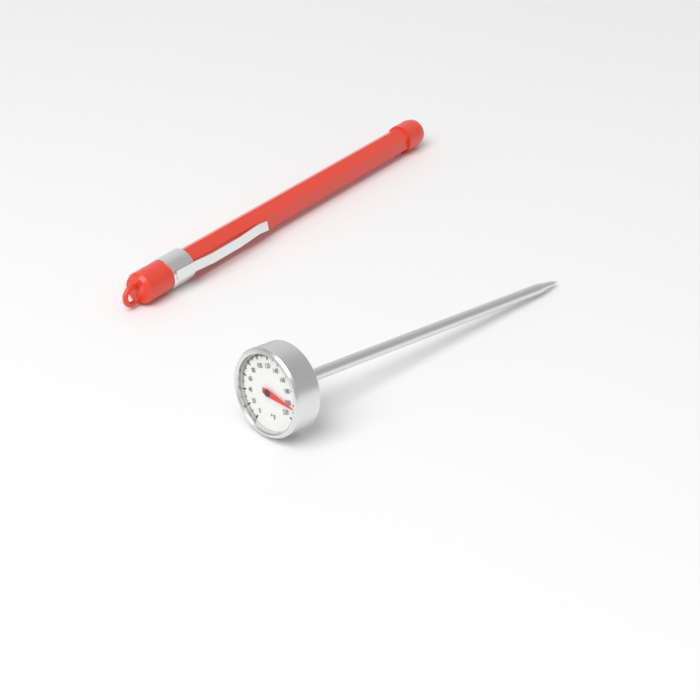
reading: 204 °F
